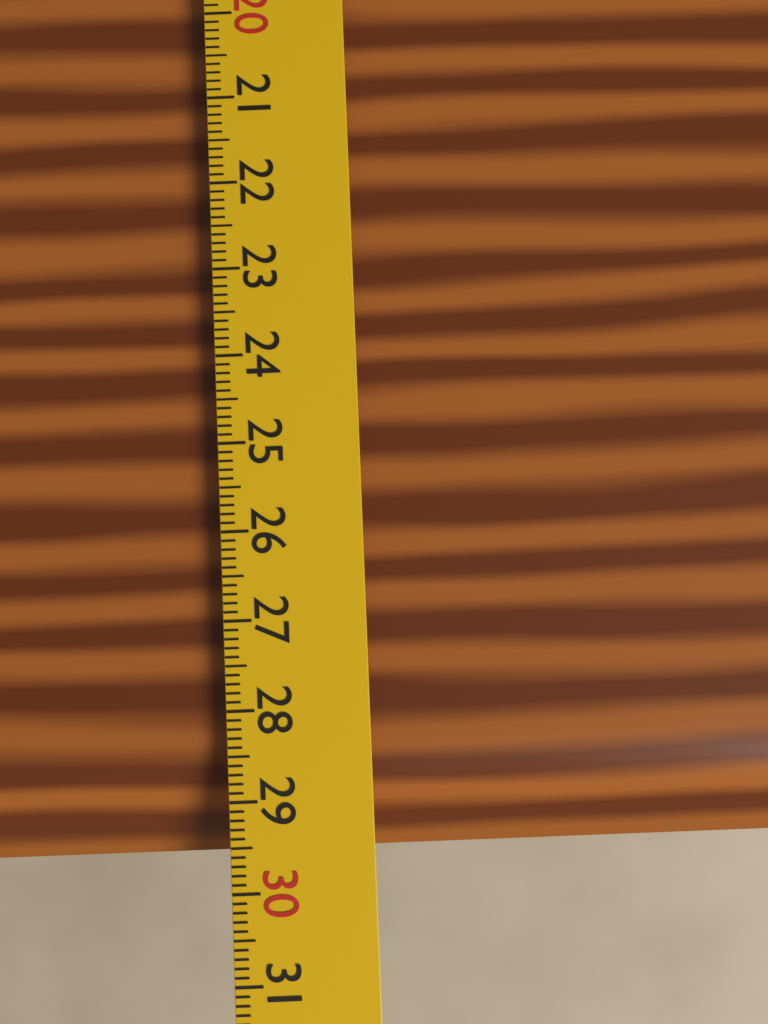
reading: 29.7 cm
